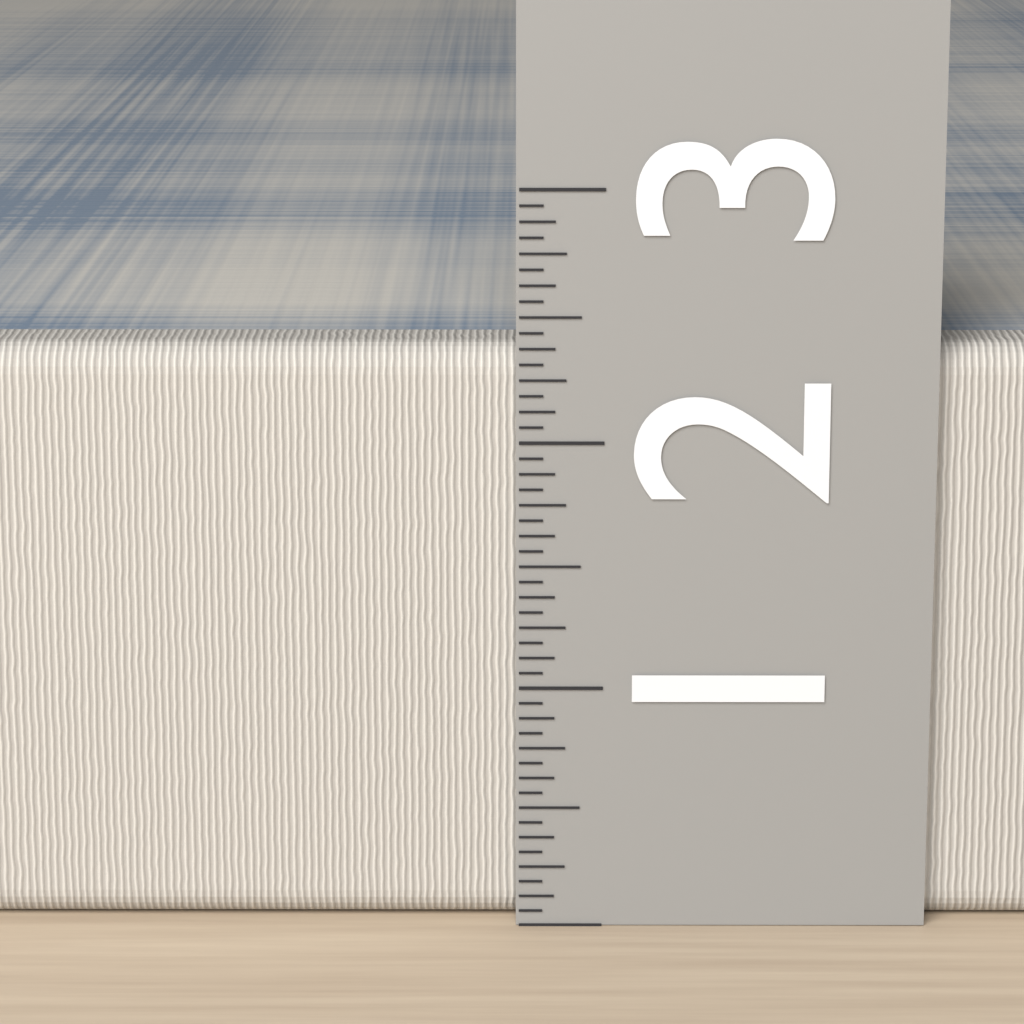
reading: 2.3750 (no unit)
